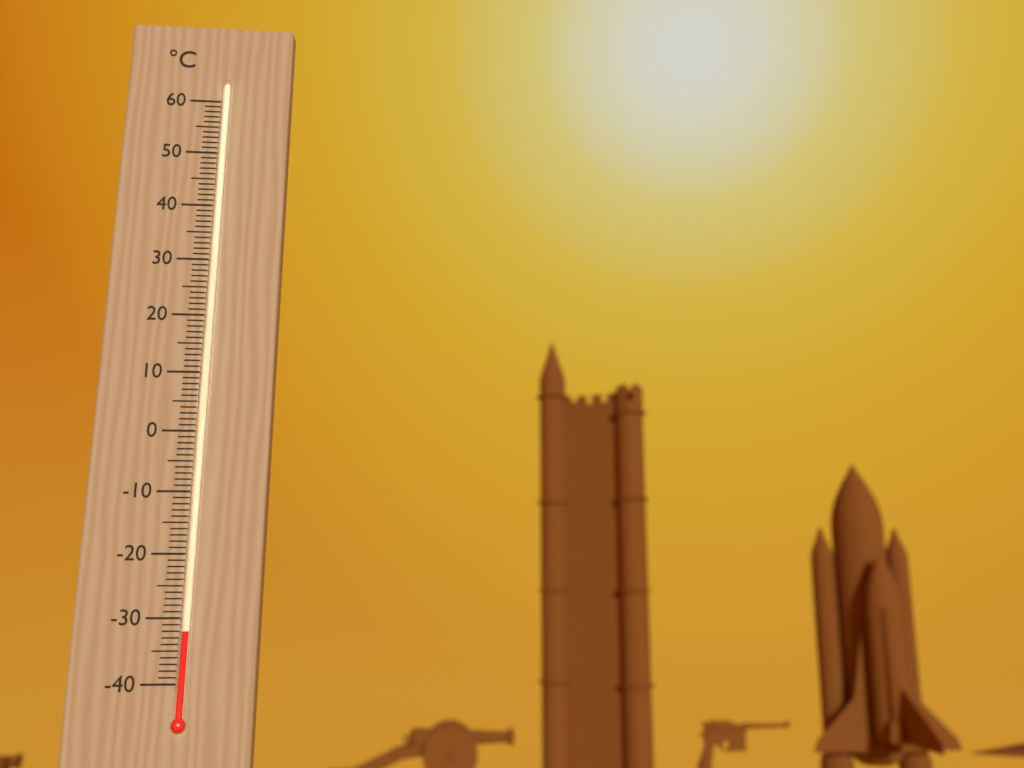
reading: -32 °C
